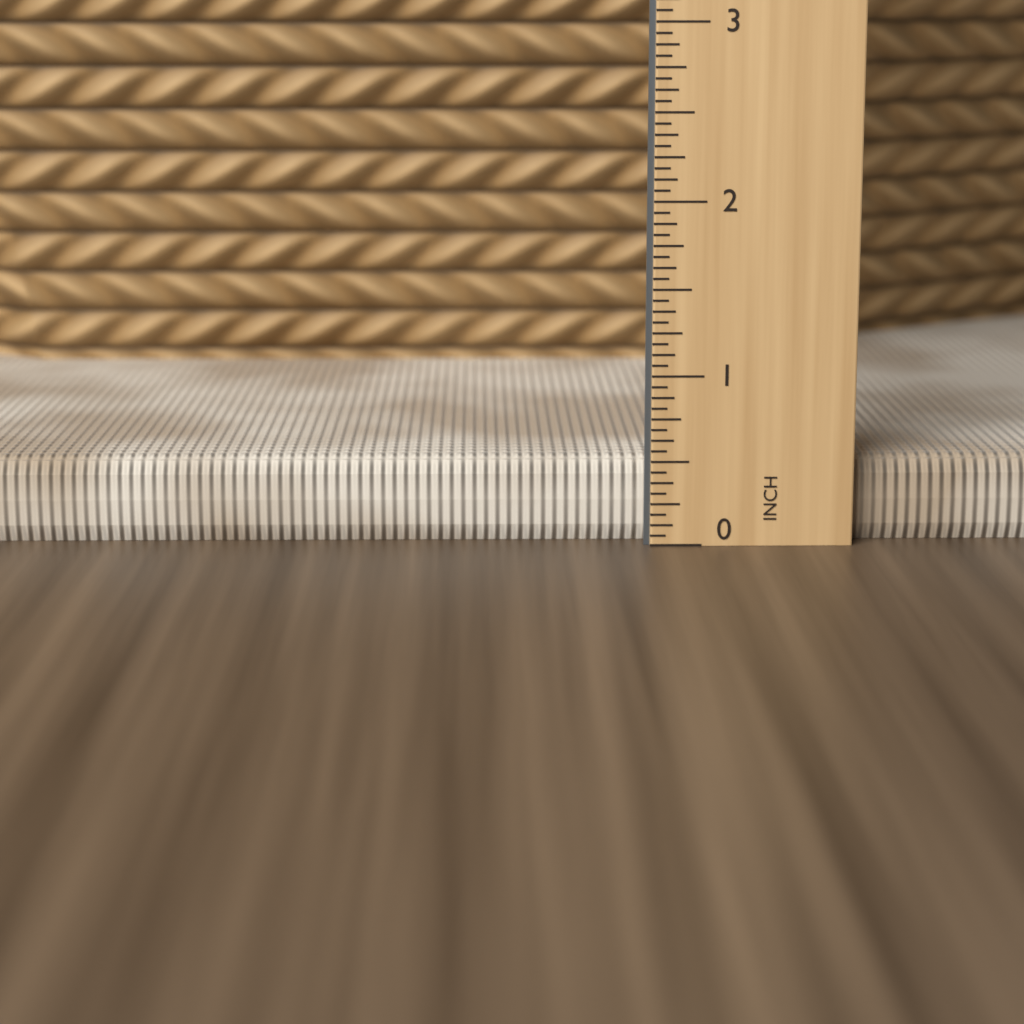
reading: 0.5000 in
